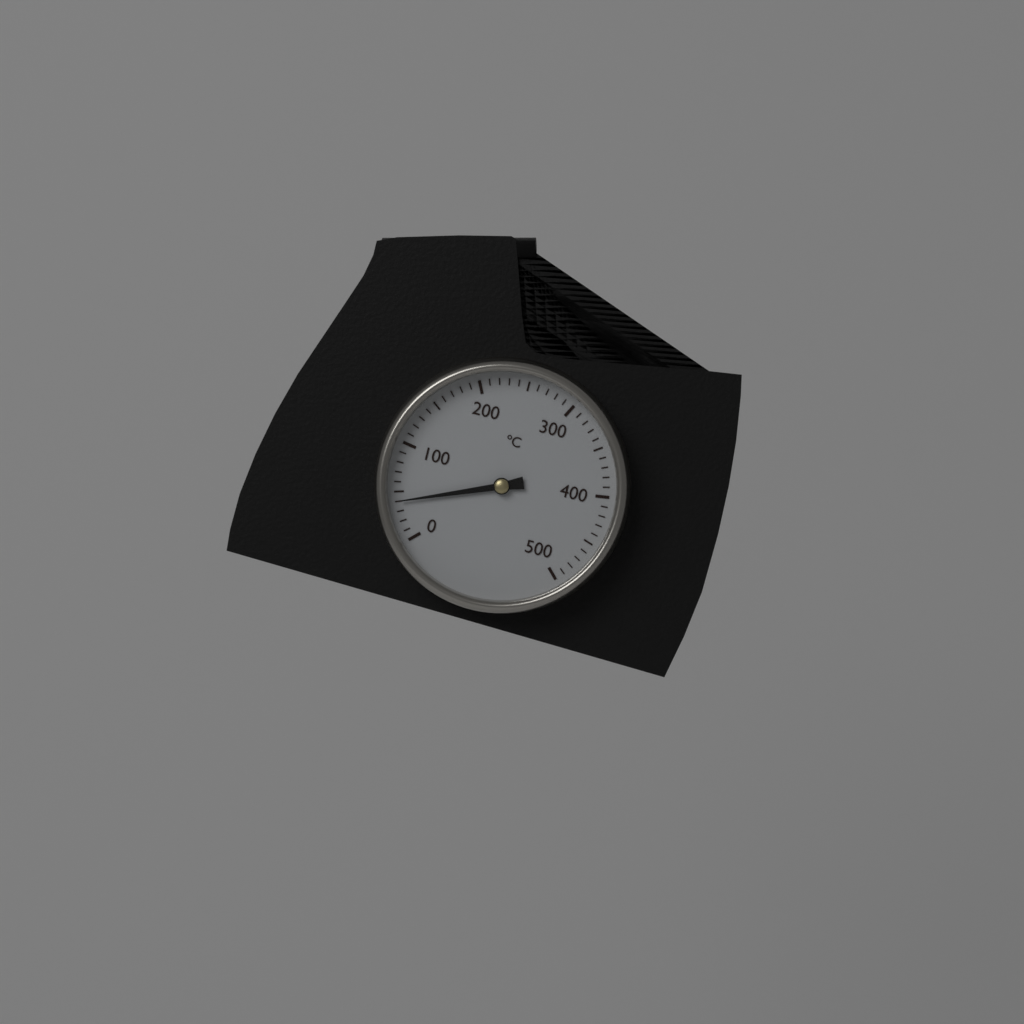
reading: 40 °C
